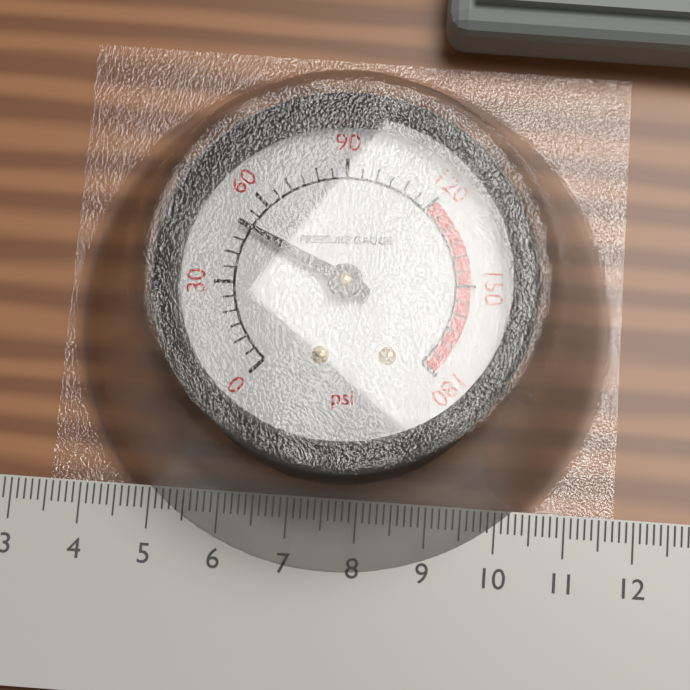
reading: 50 psi
